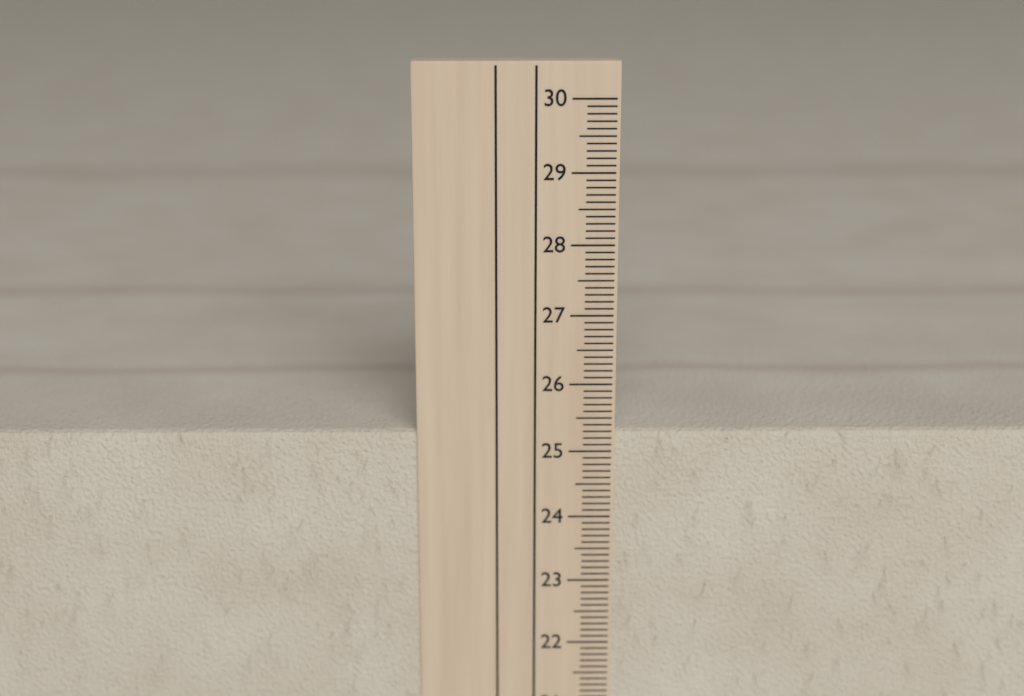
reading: 25.3 cm
